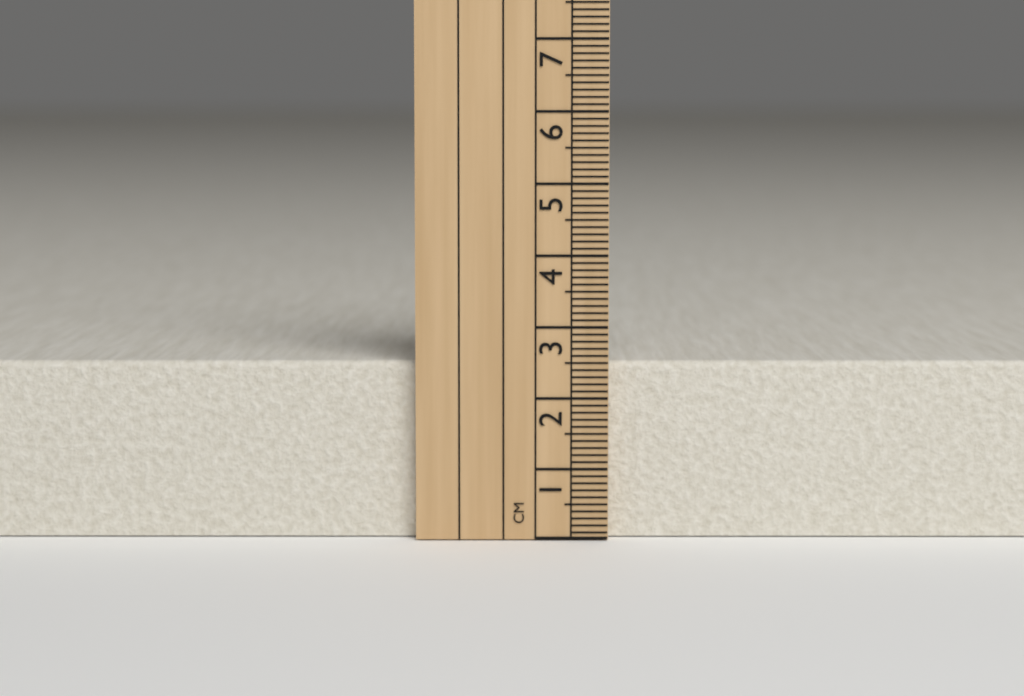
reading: 2.5 cm
